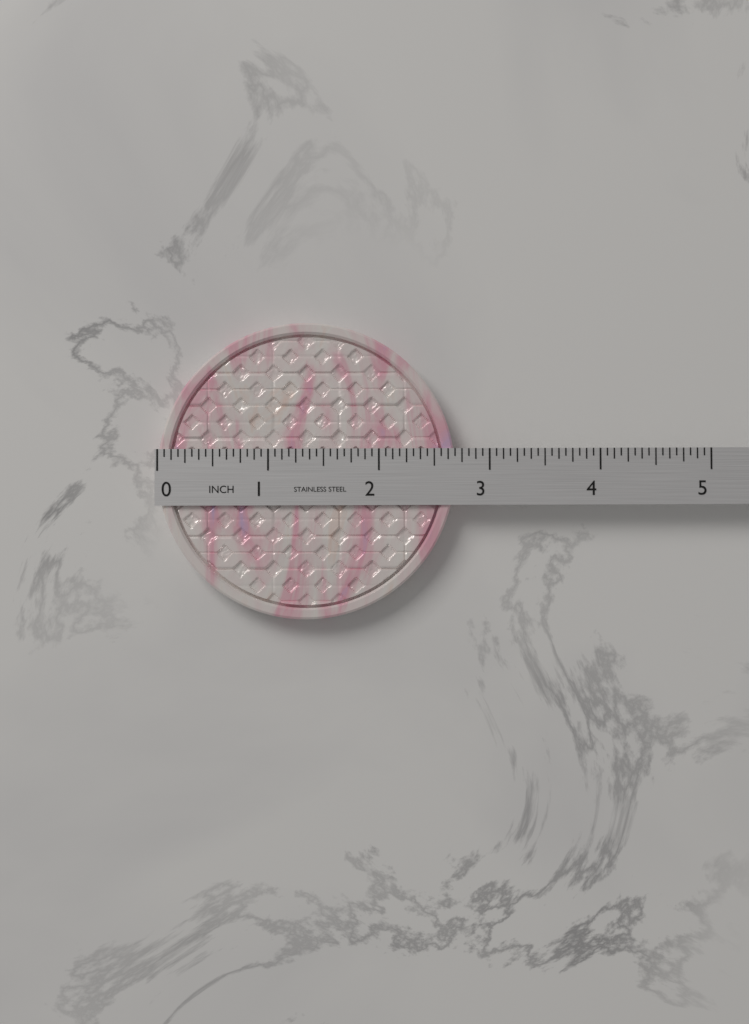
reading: 2.6875 in
